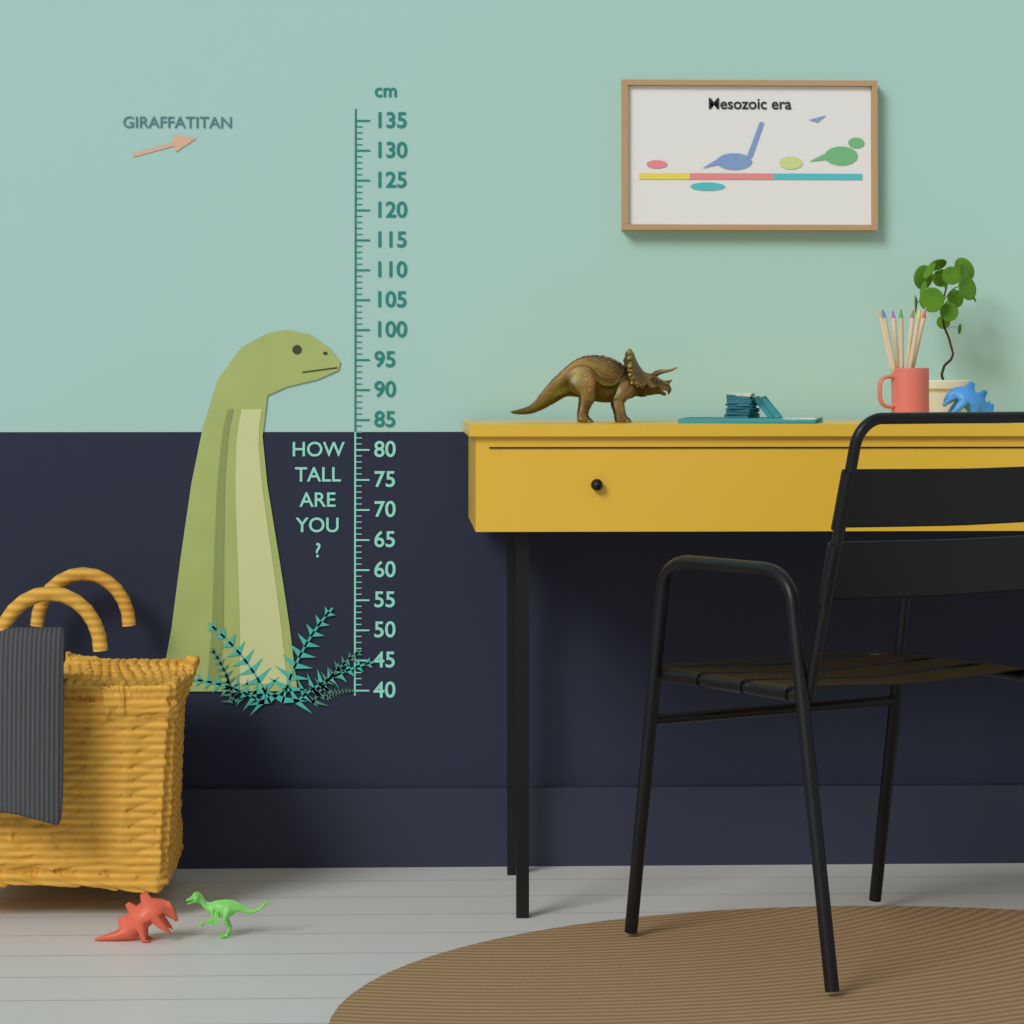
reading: 100 cm
